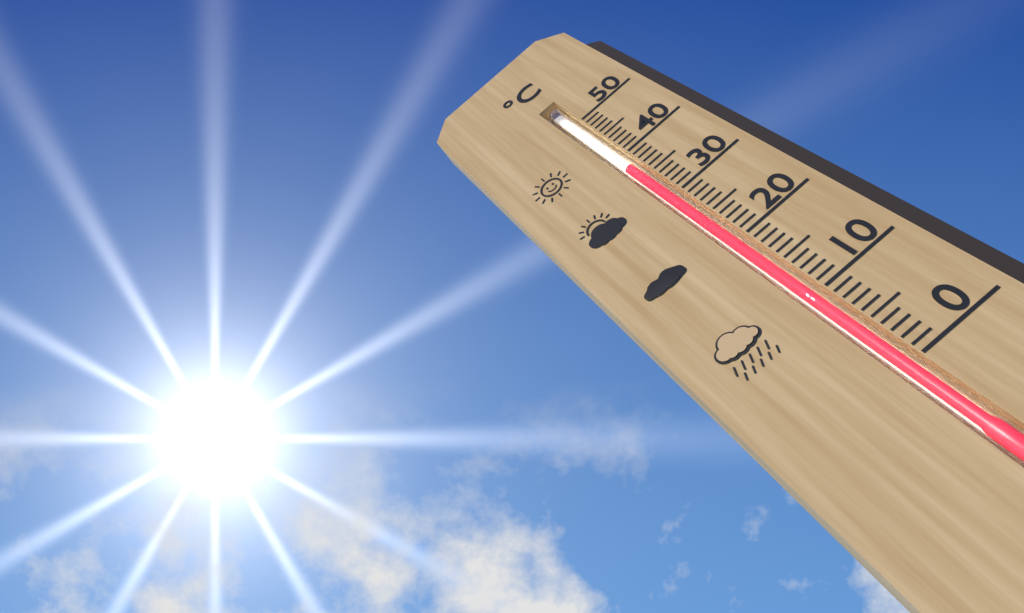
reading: 38 °C
